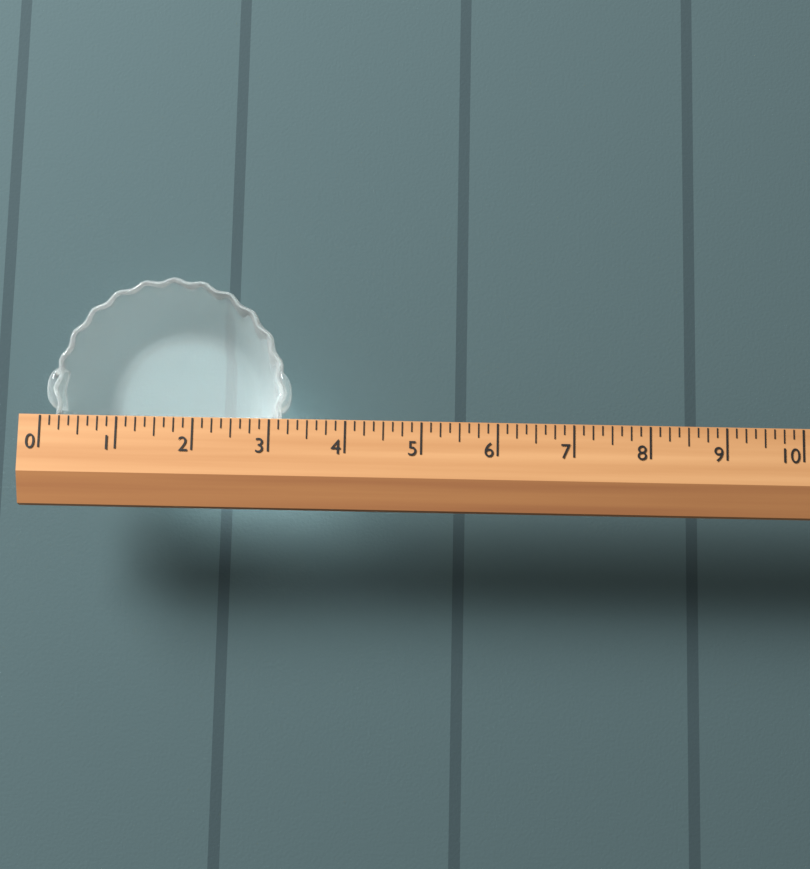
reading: 3.250 (no unit)
